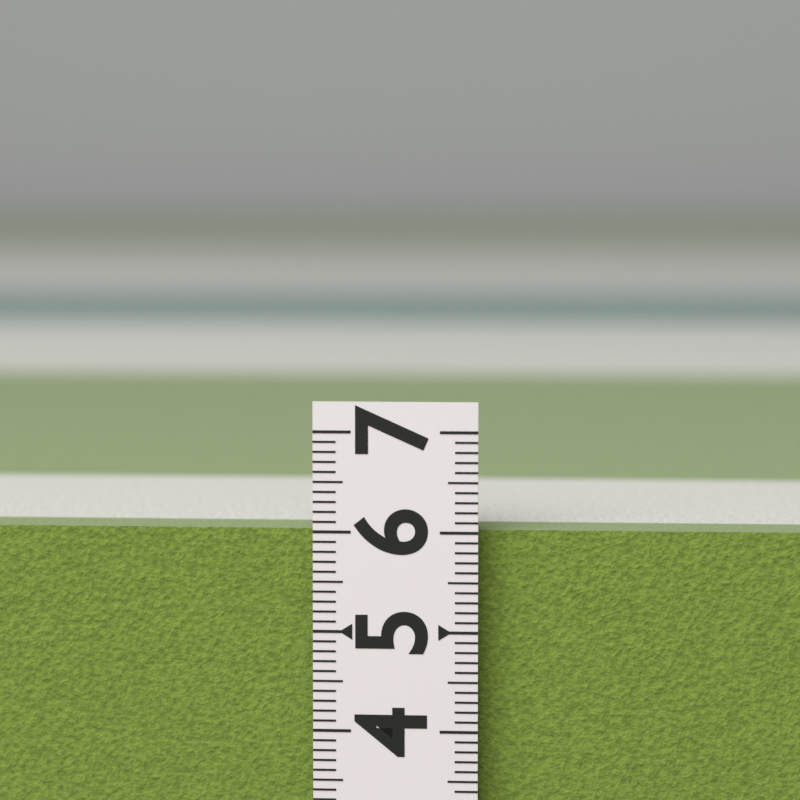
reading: 6.0 (no unit)
